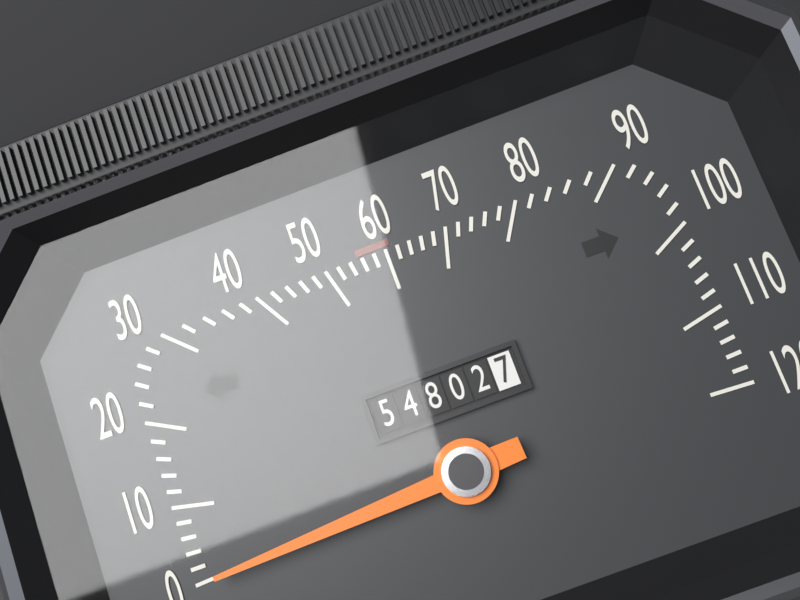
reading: 0 (no unit)
